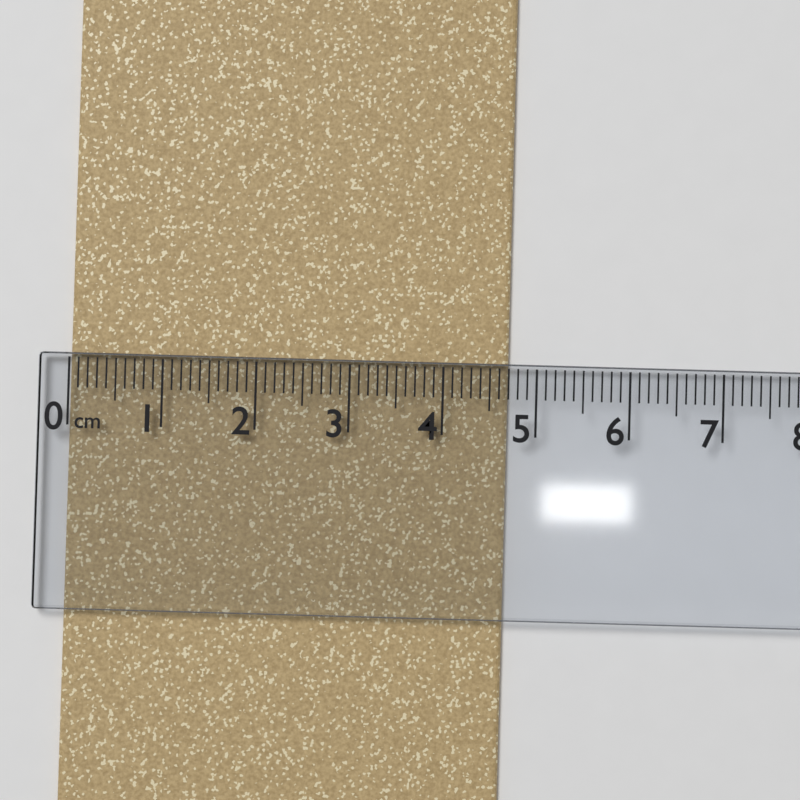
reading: 4.7 cm
